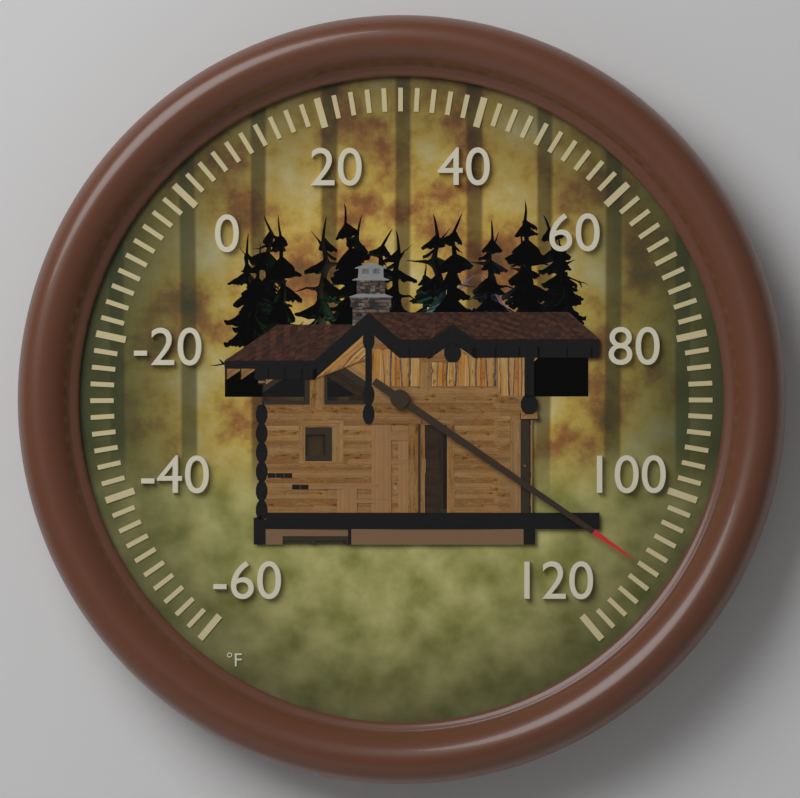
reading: 110 °F
